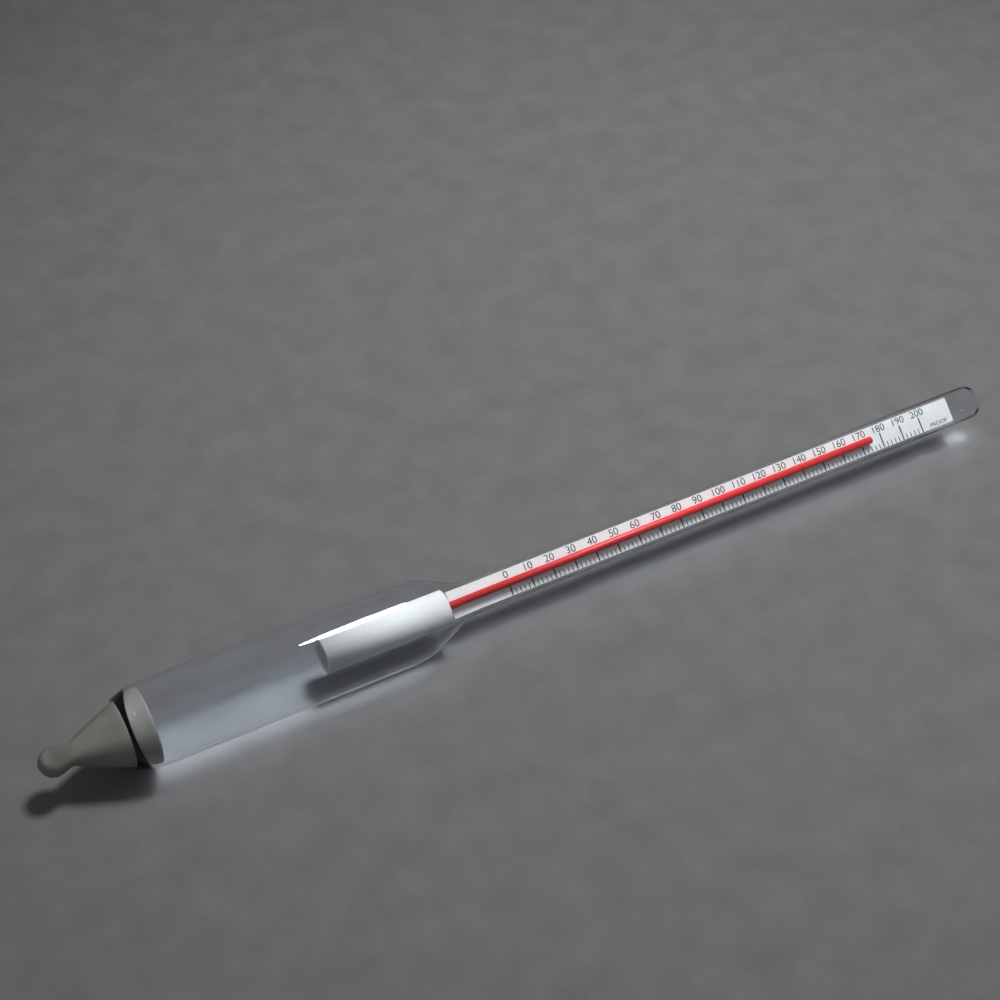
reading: 174 proof
